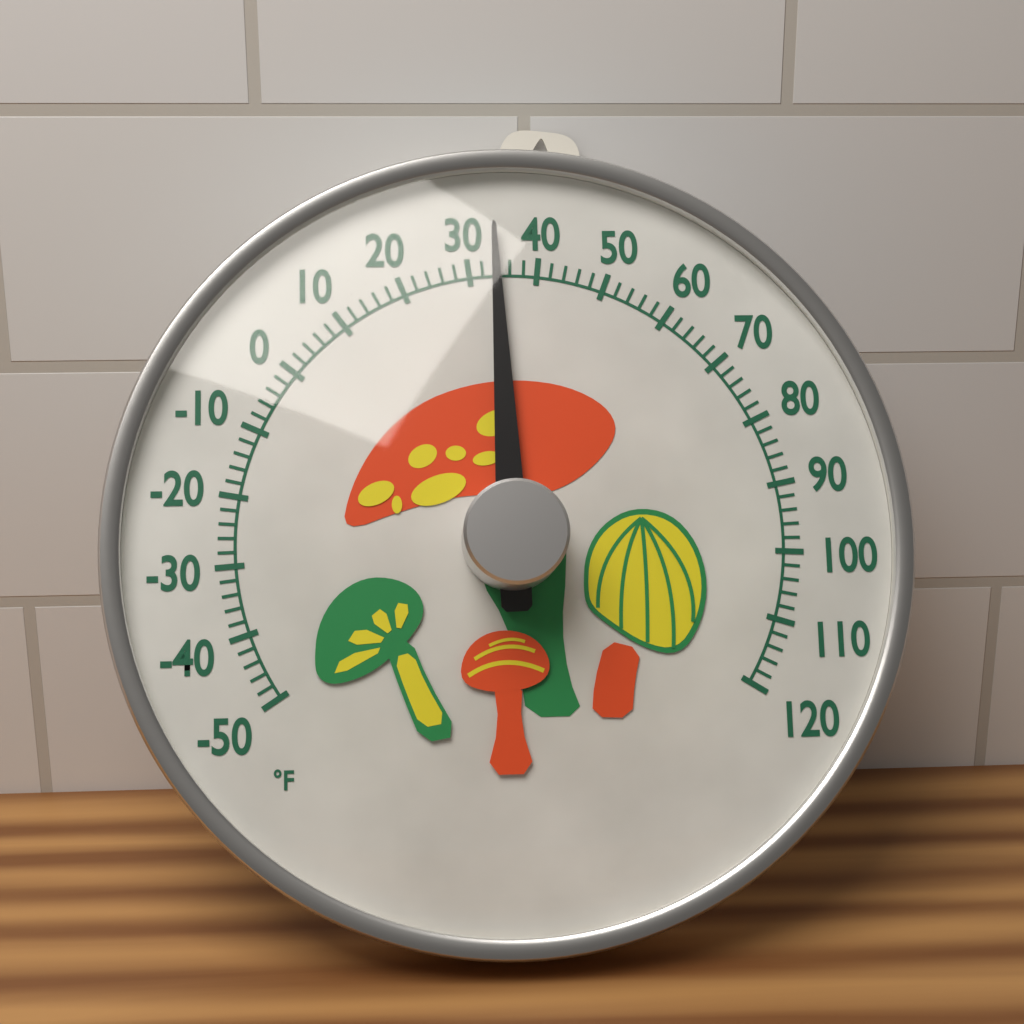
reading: 34 °F
